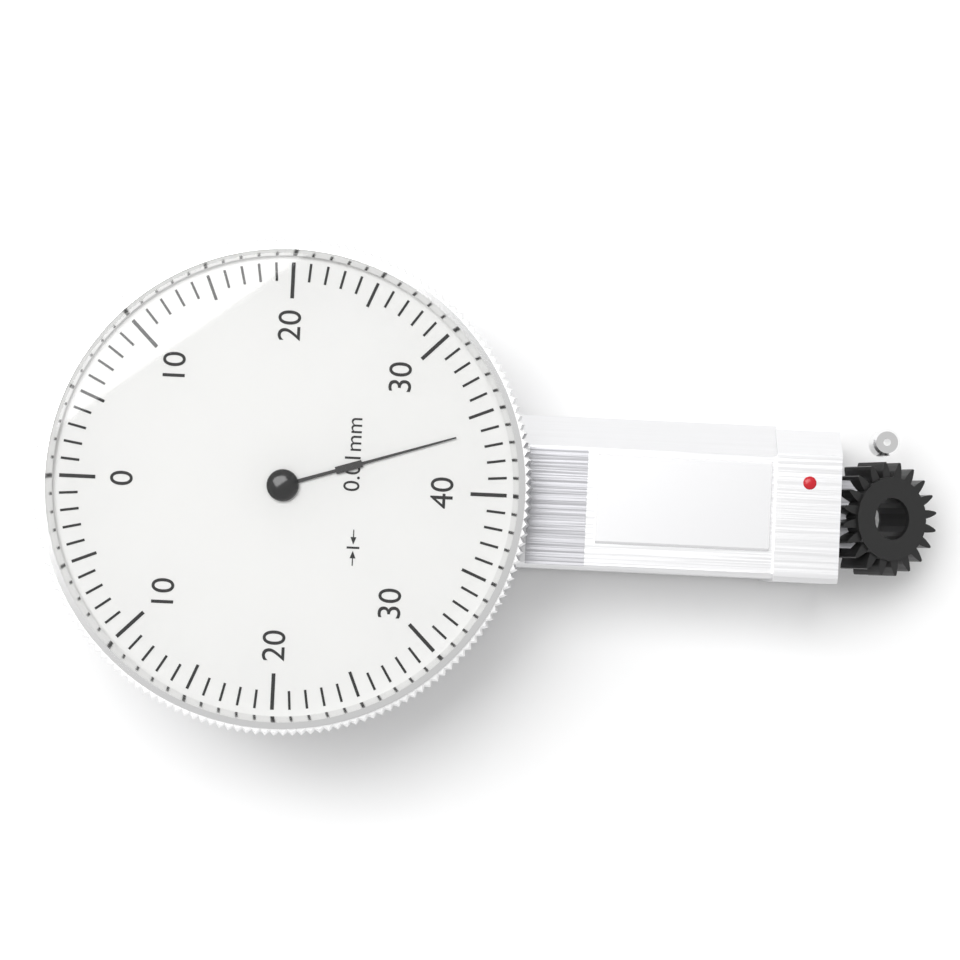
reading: 36 0.01mm
